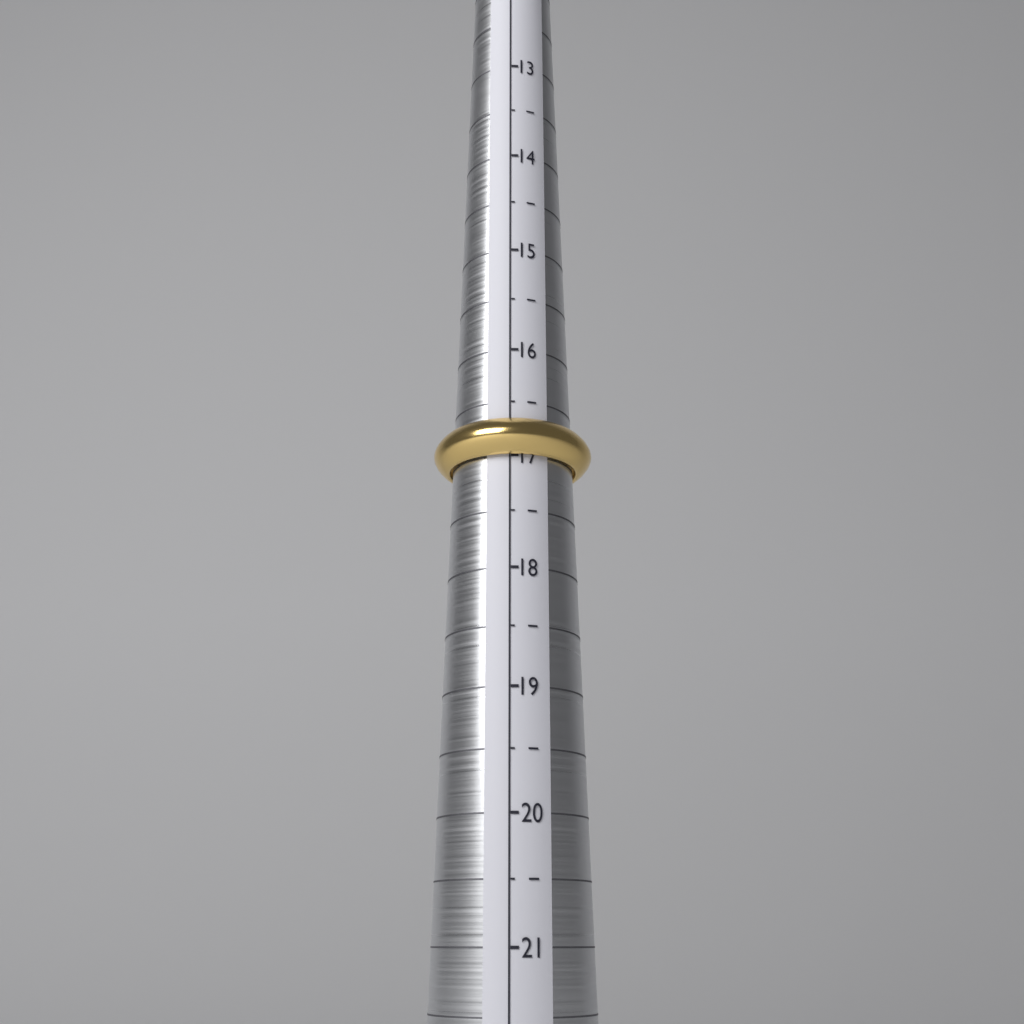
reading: 17.0 (no unit)
